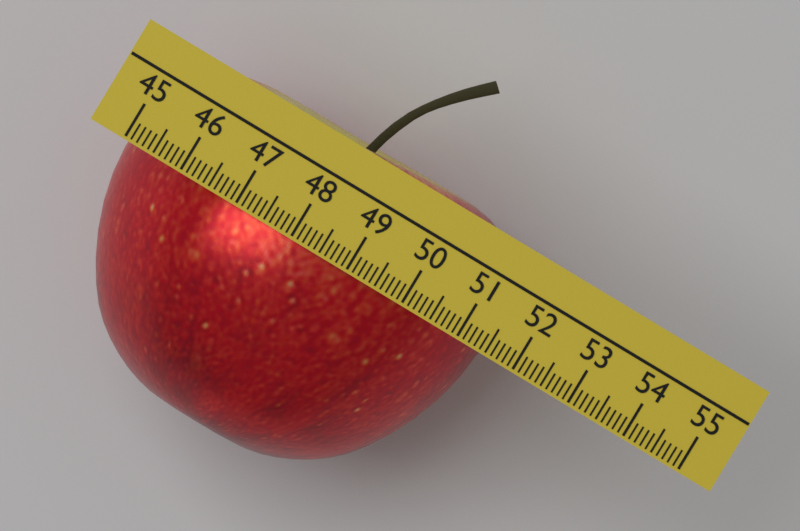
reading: 51.5 (no unit)
